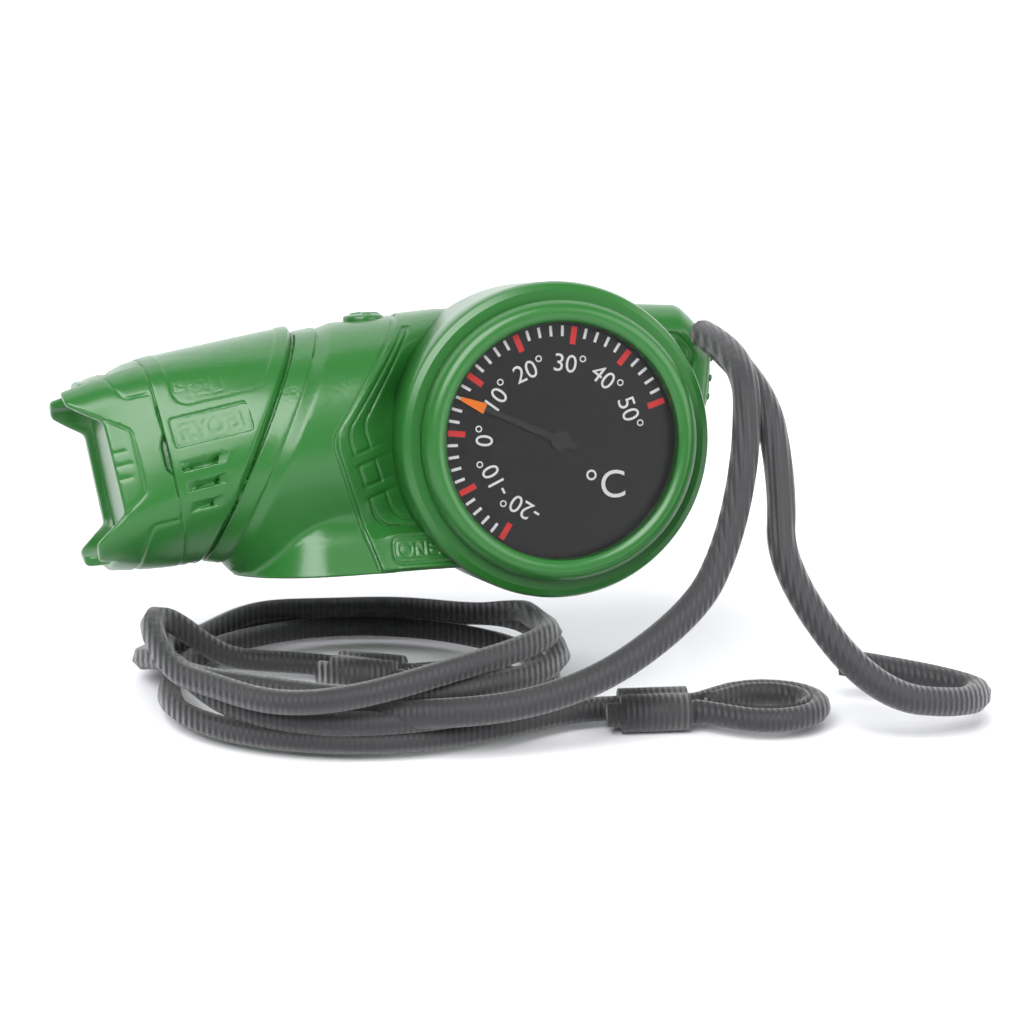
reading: 6 °C
